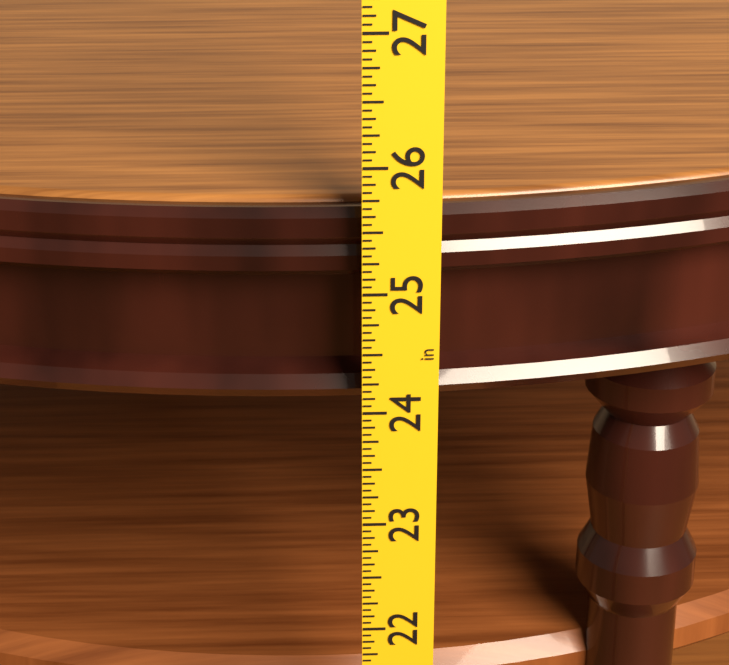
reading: 25.6250 in
